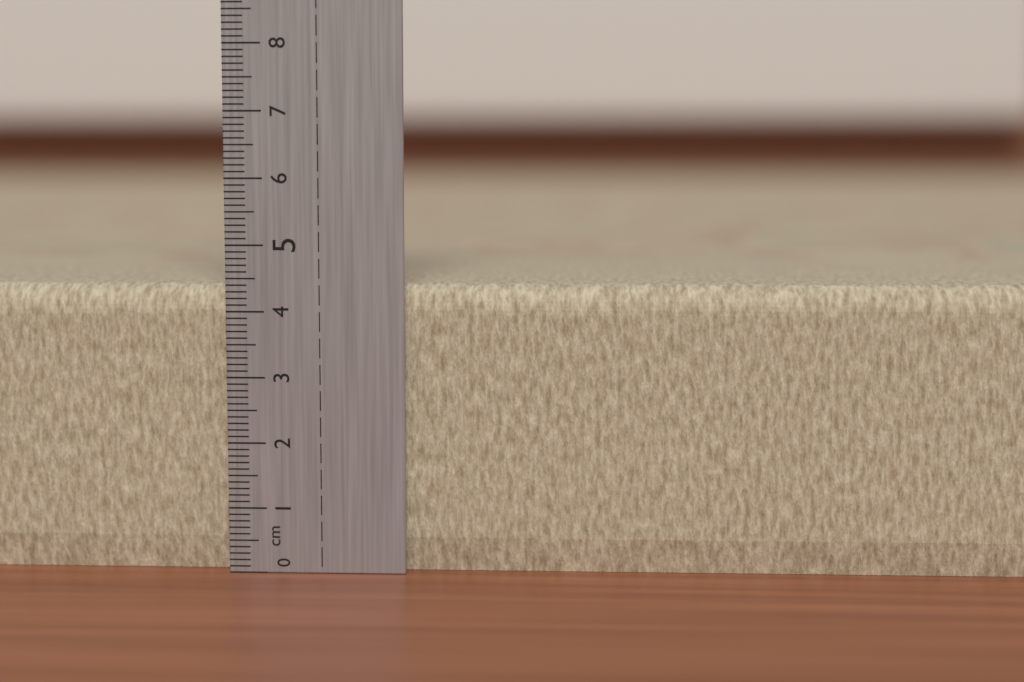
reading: 4.4 cm
